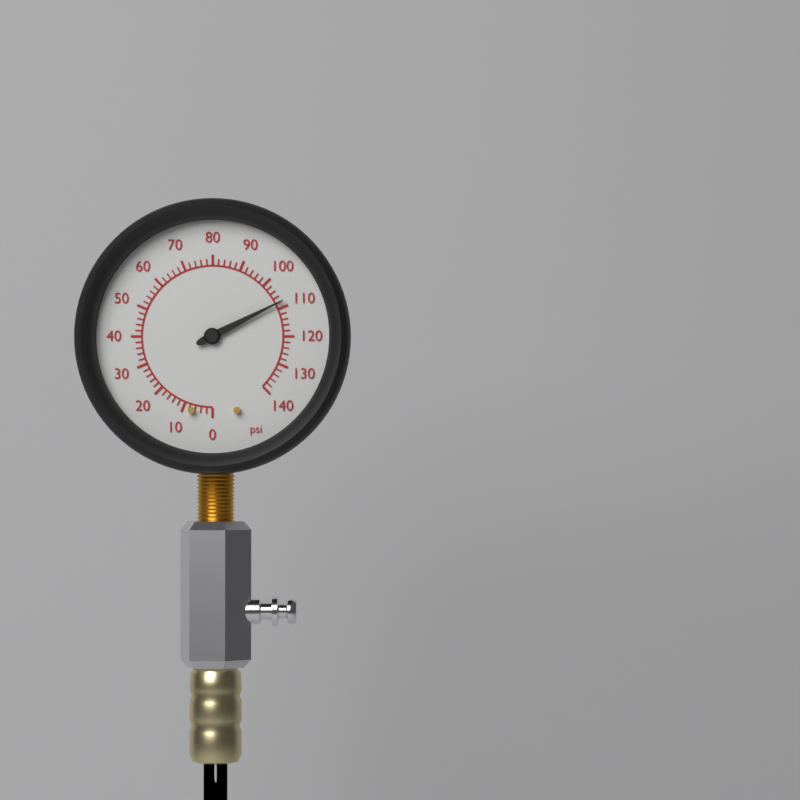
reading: 108 psi
